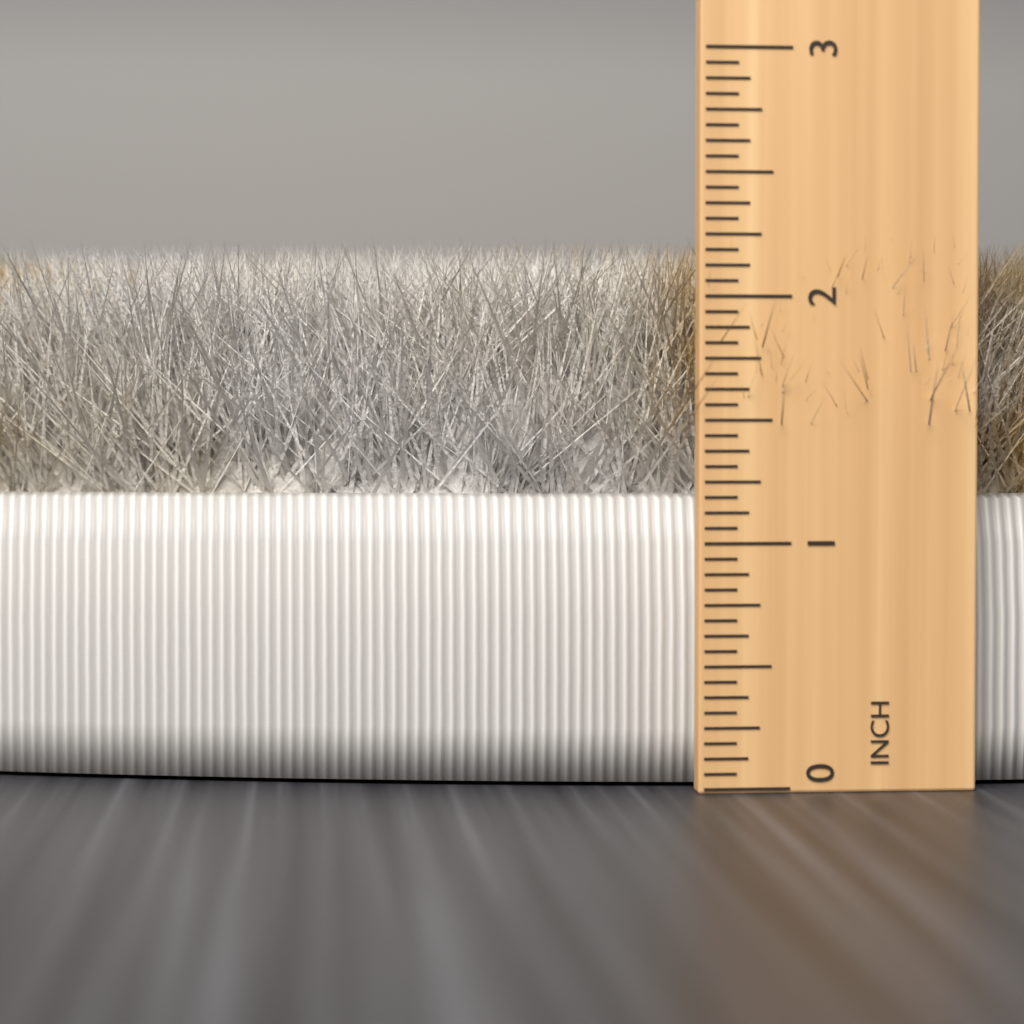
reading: 2.2500 in
